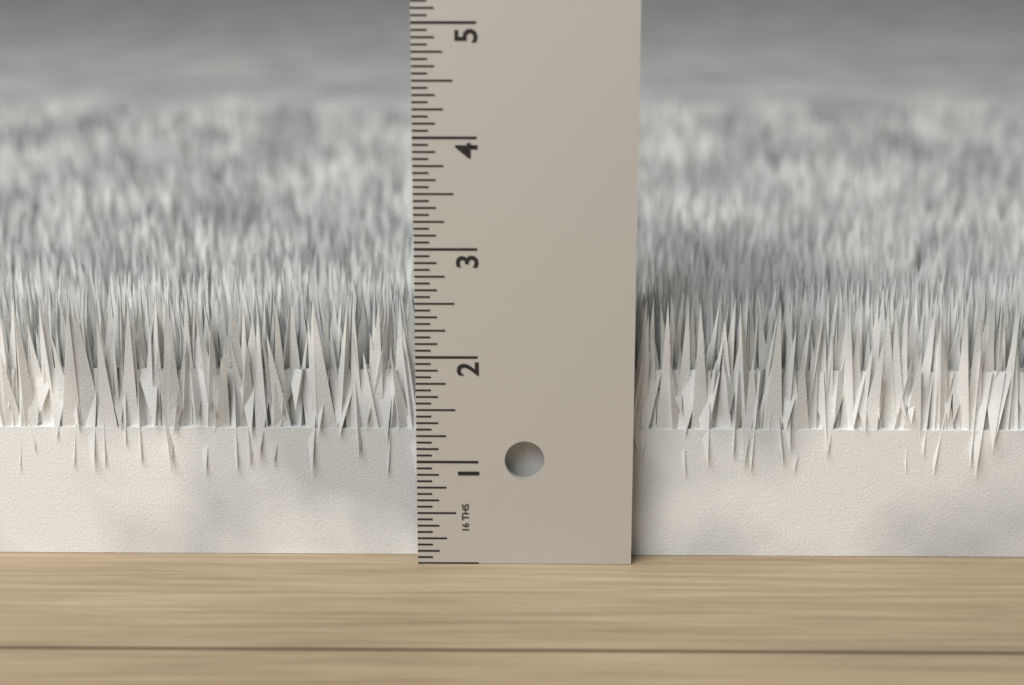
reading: 2.5000 in
